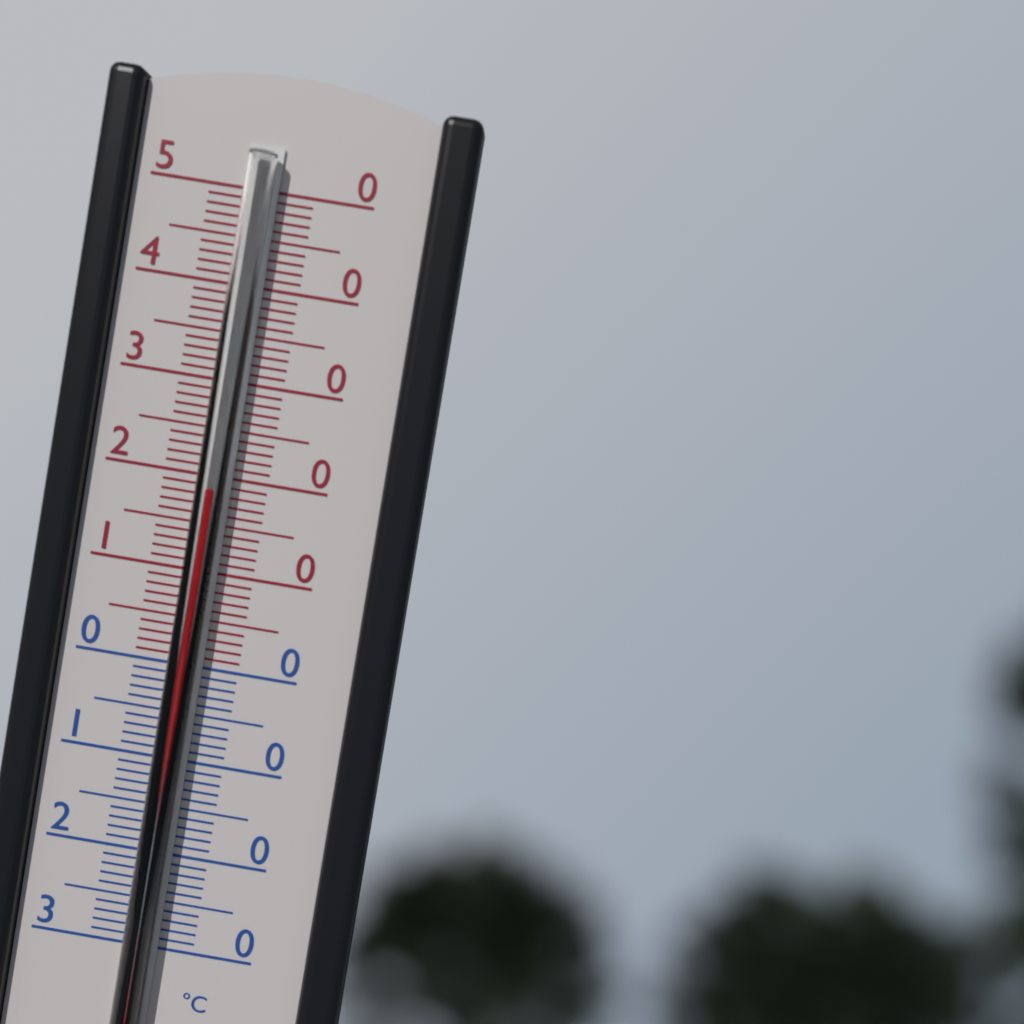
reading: 19 °C
